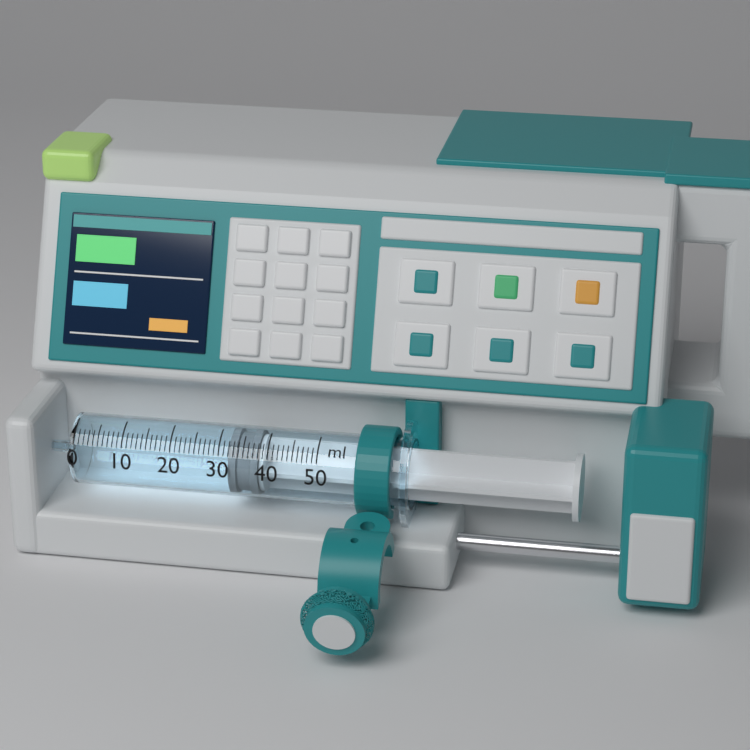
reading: 32 ml
